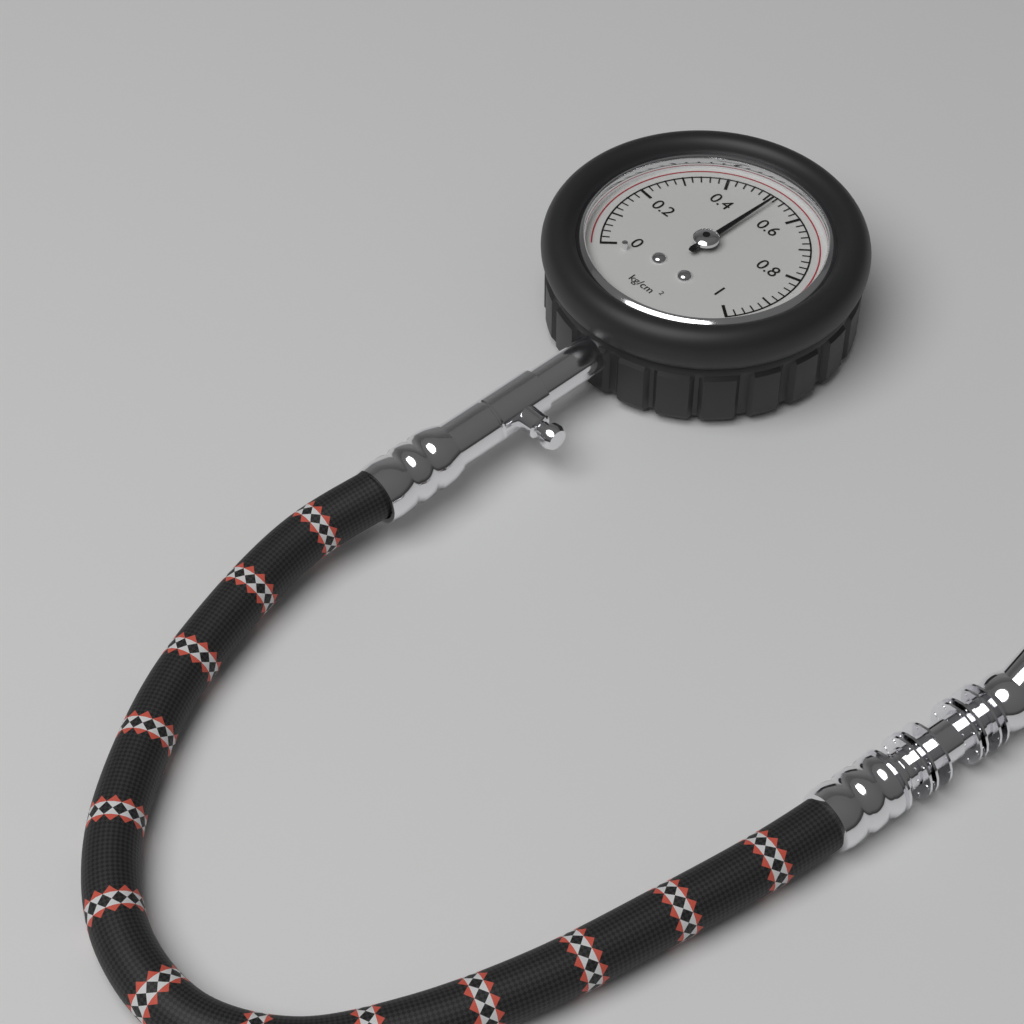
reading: 0.52 kg/cm²
